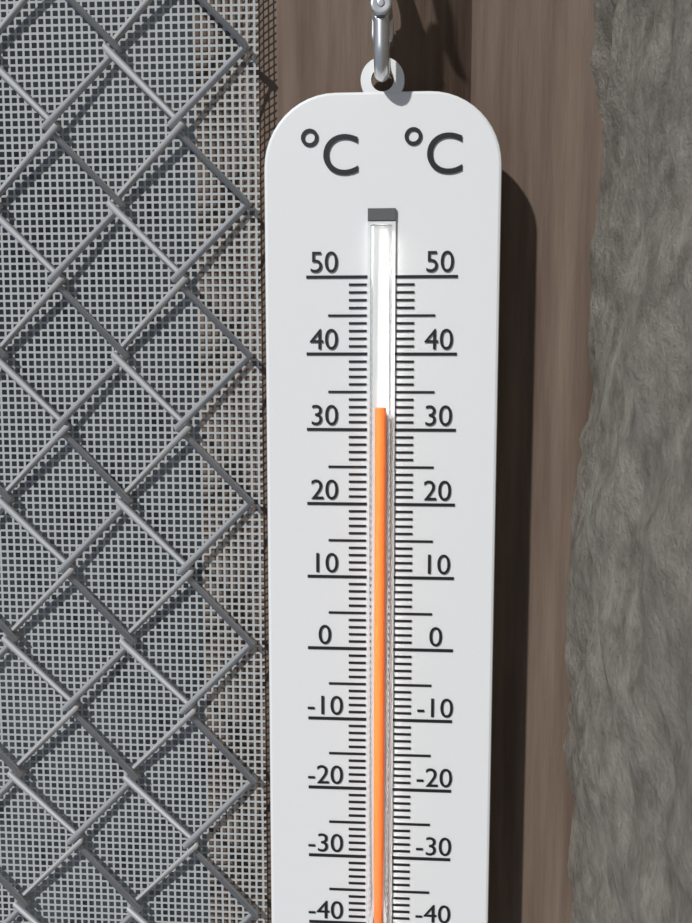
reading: 33 °C
